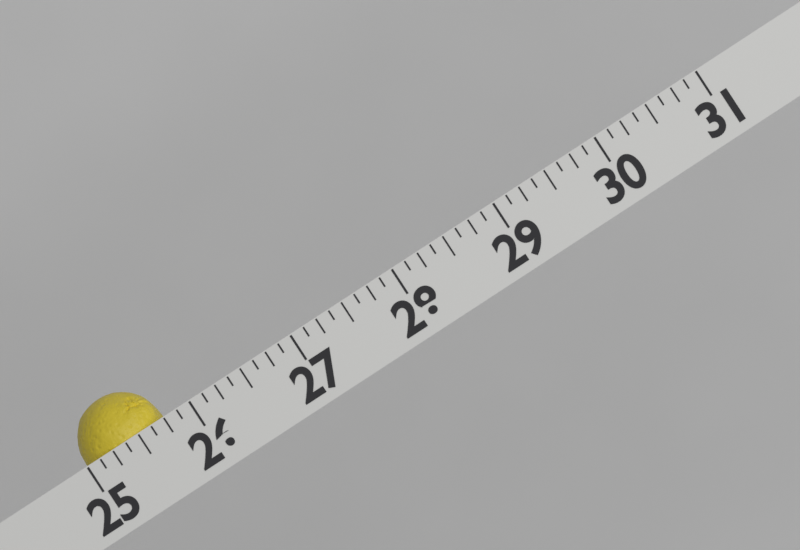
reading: 25.750 (no unit)
